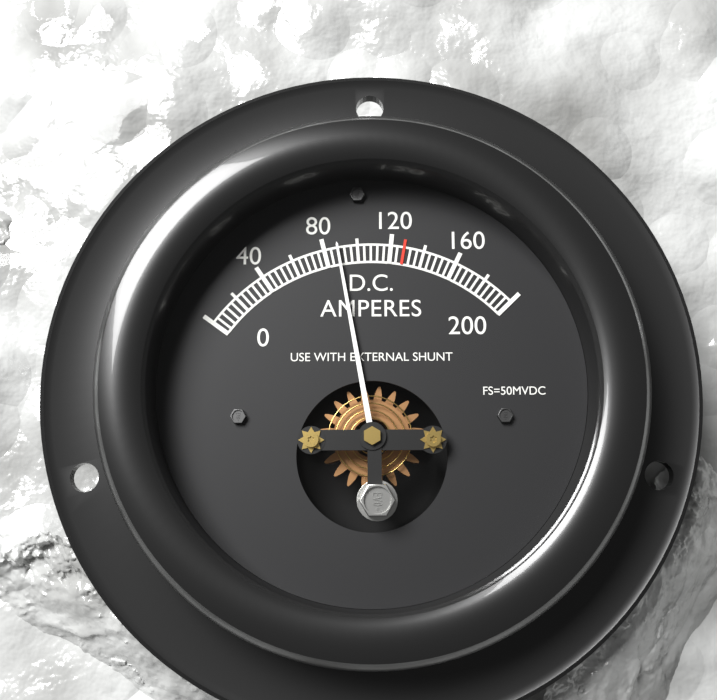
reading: 88 A
